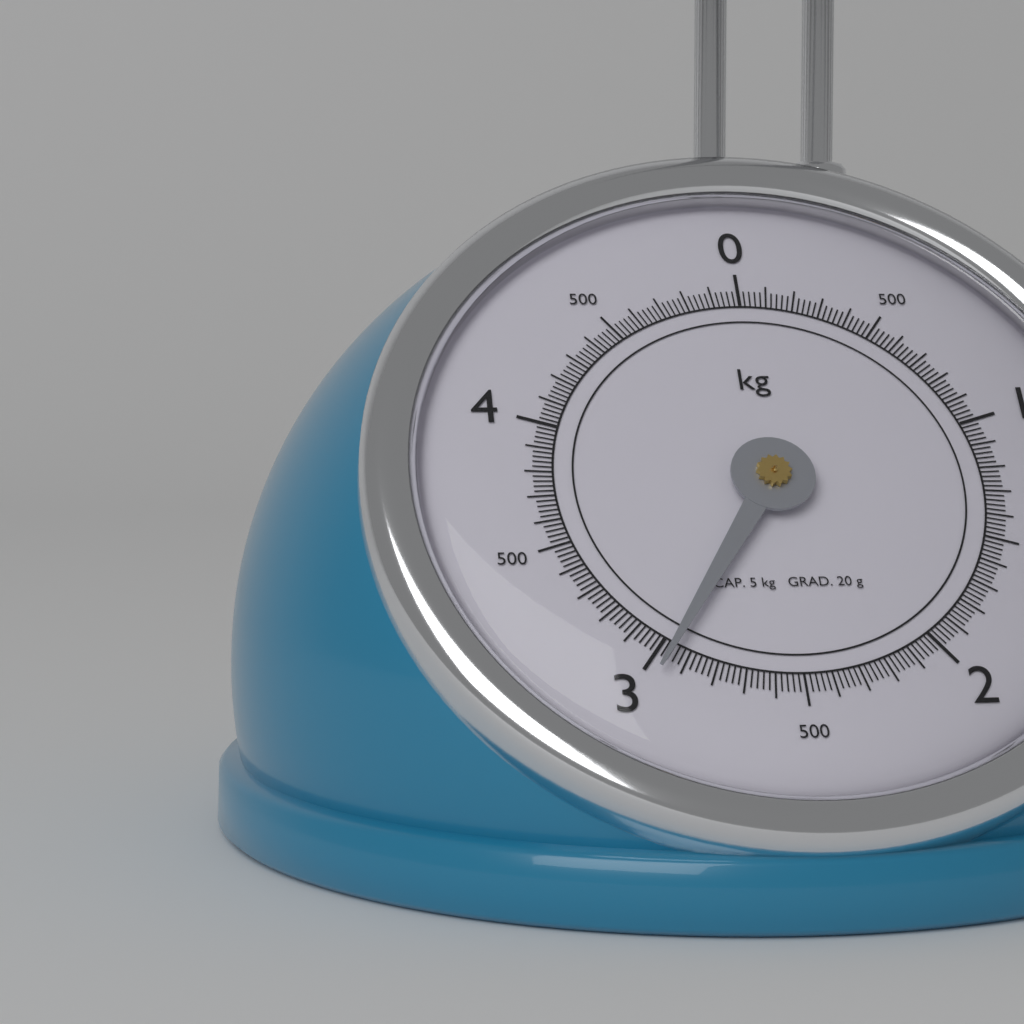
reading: 2.96 kg
